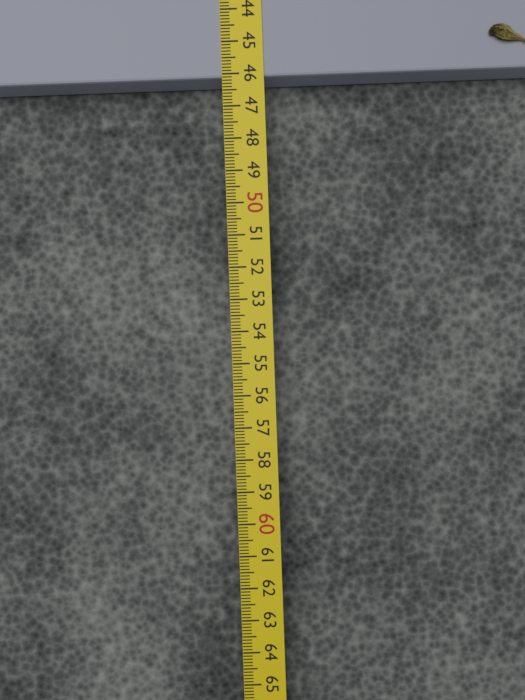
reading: 46.1 cm
